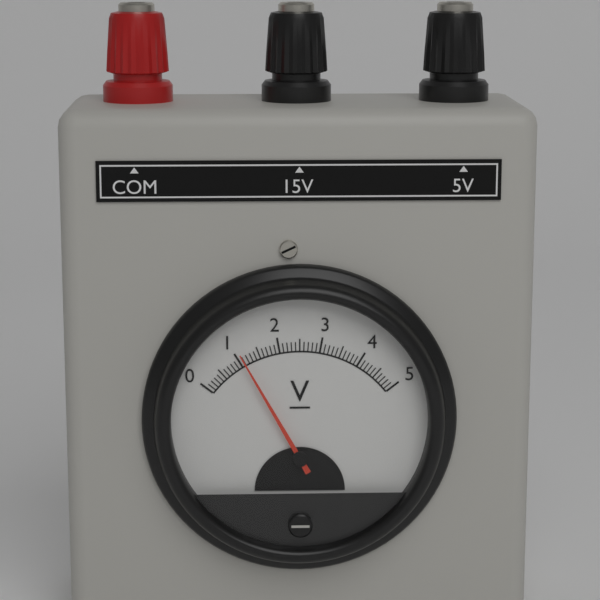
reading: 1.1 V
